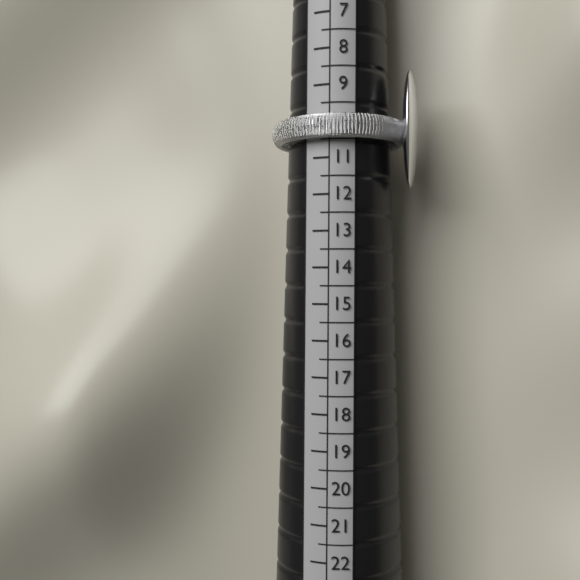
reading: 10.5 (no unit)
